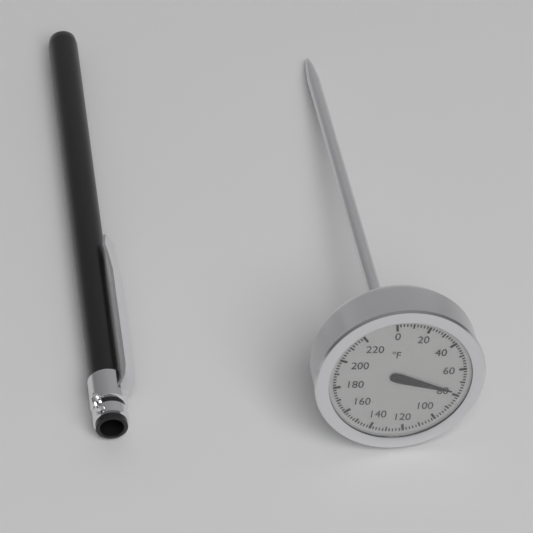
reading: 78 °F
